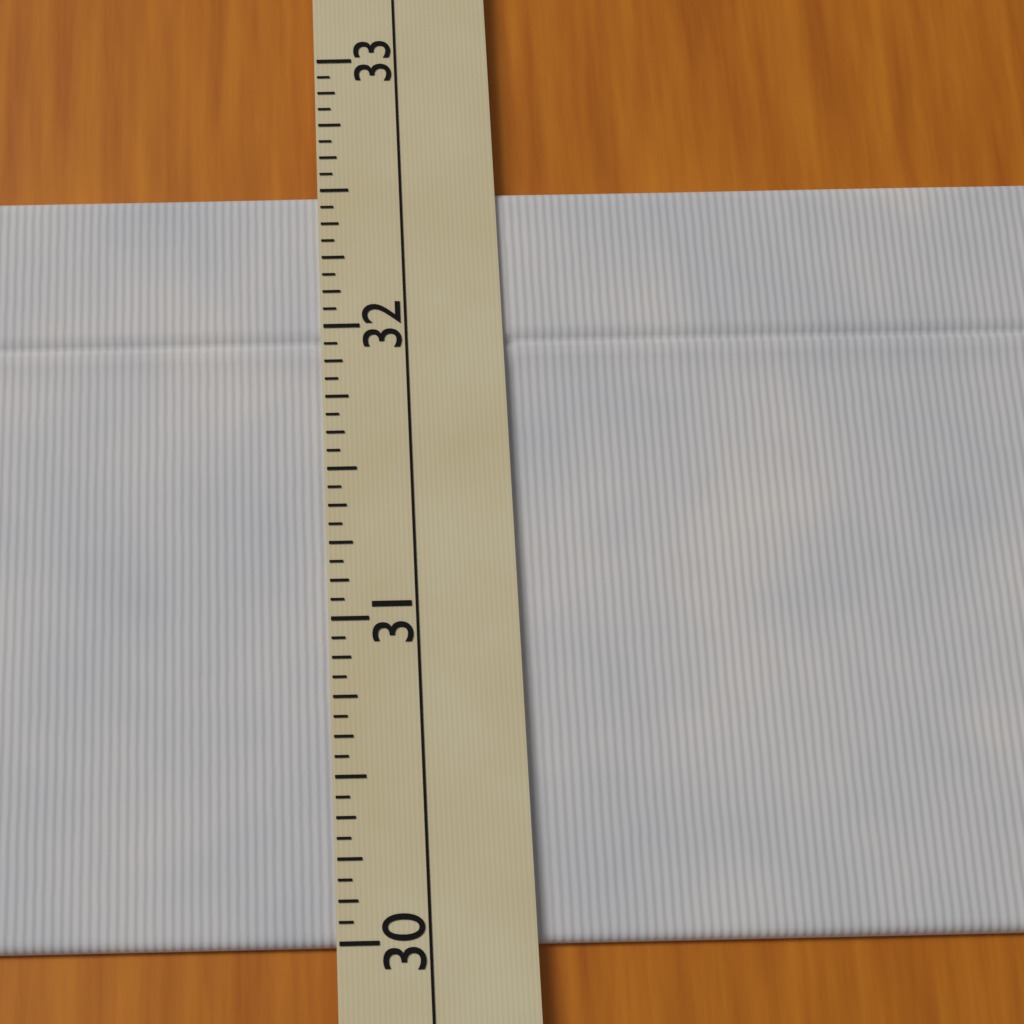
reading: 32.5000 (no unit)
